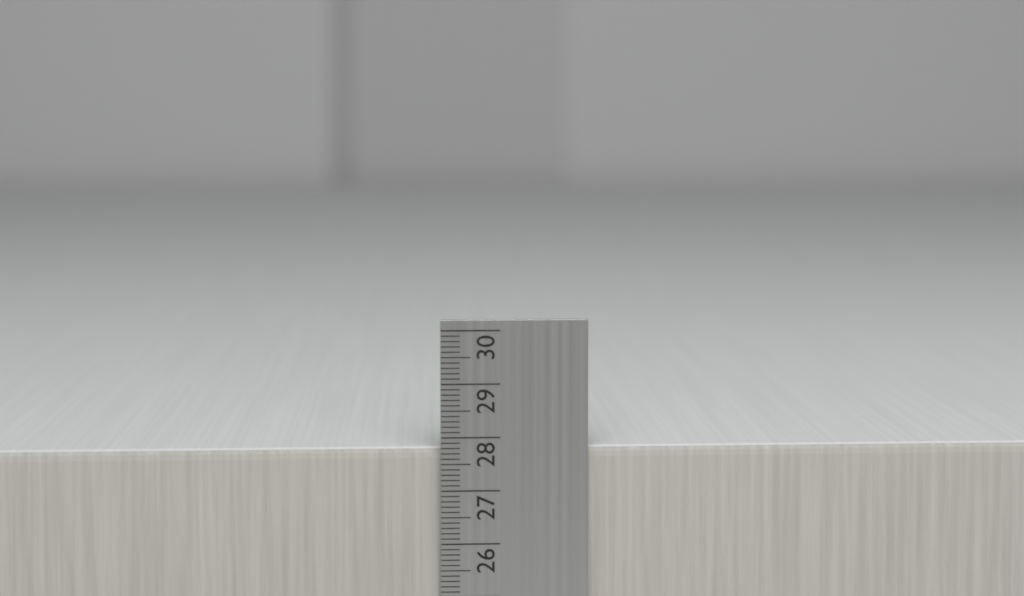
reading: 27.8 cm
